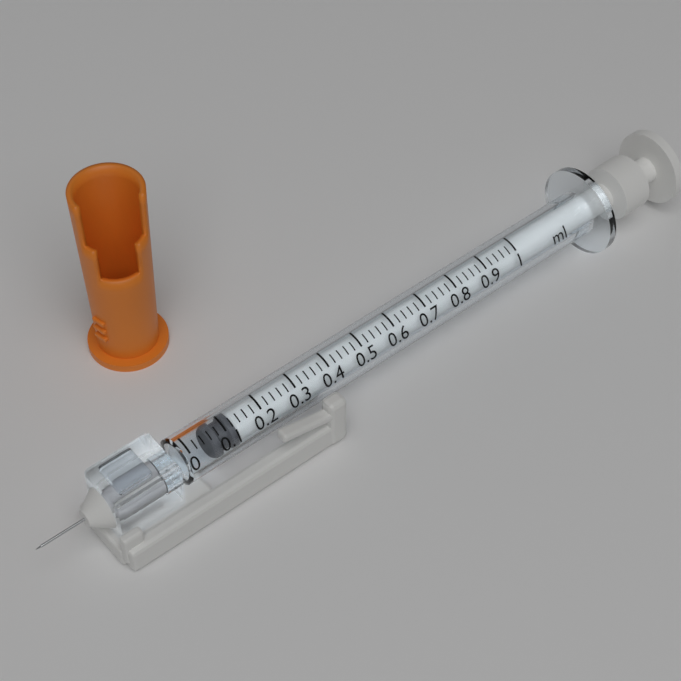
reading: 0.06 ml
